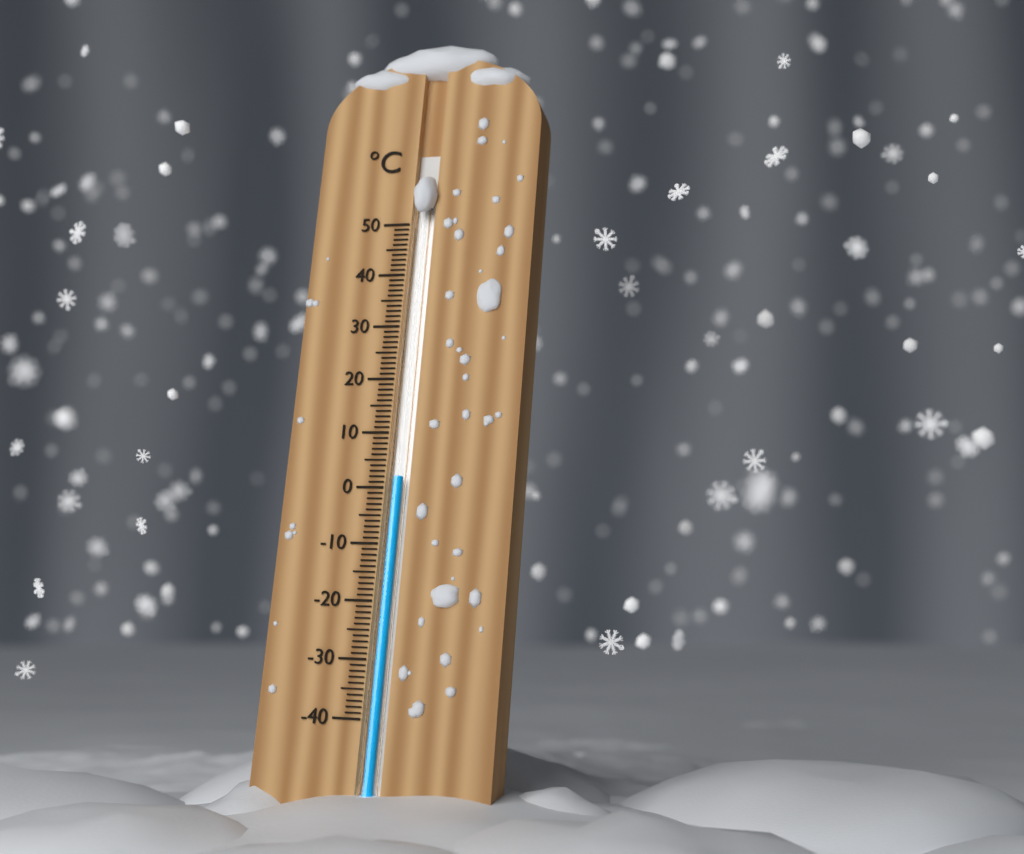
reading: 2 °C
